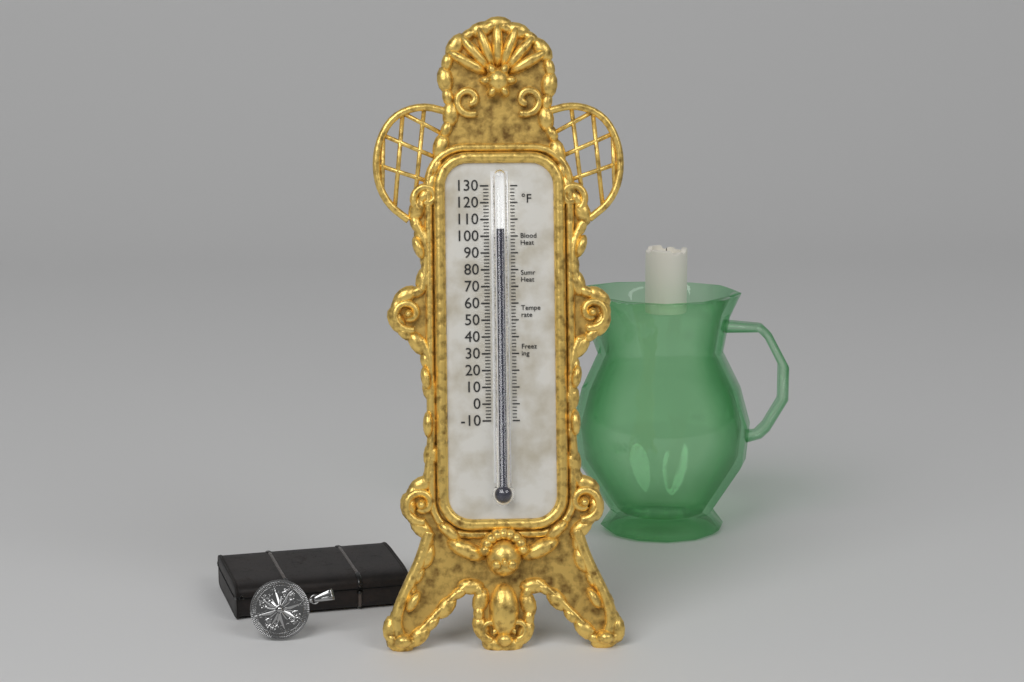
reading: 104 °F
